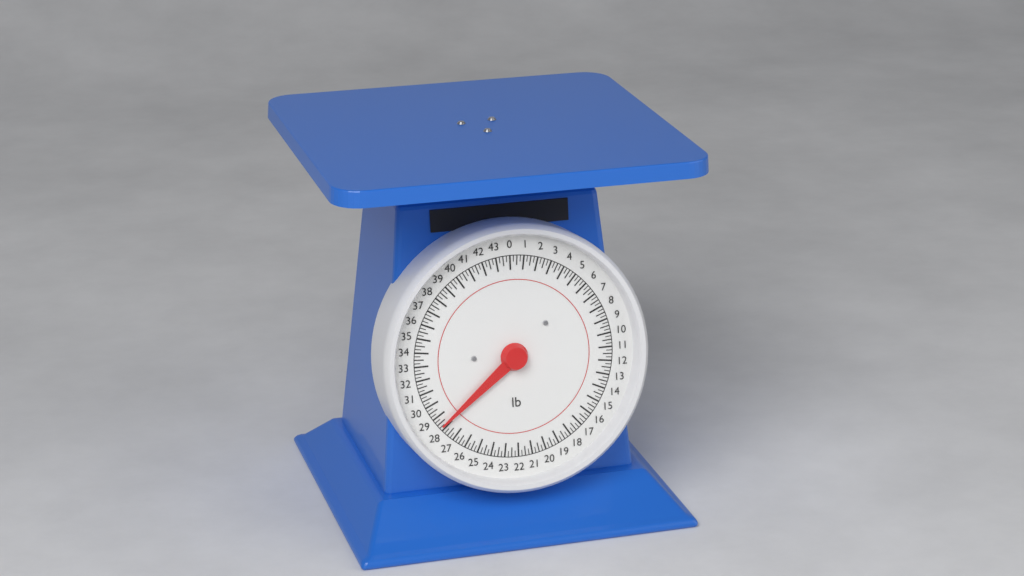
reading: 28.25 lb
